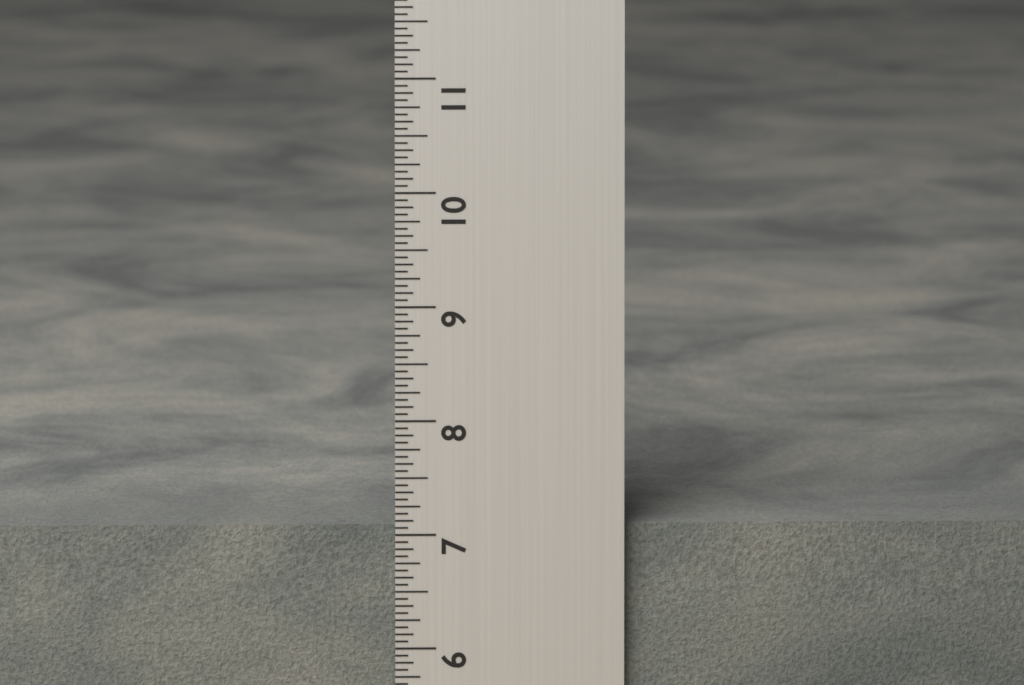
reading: 7.0625 in
